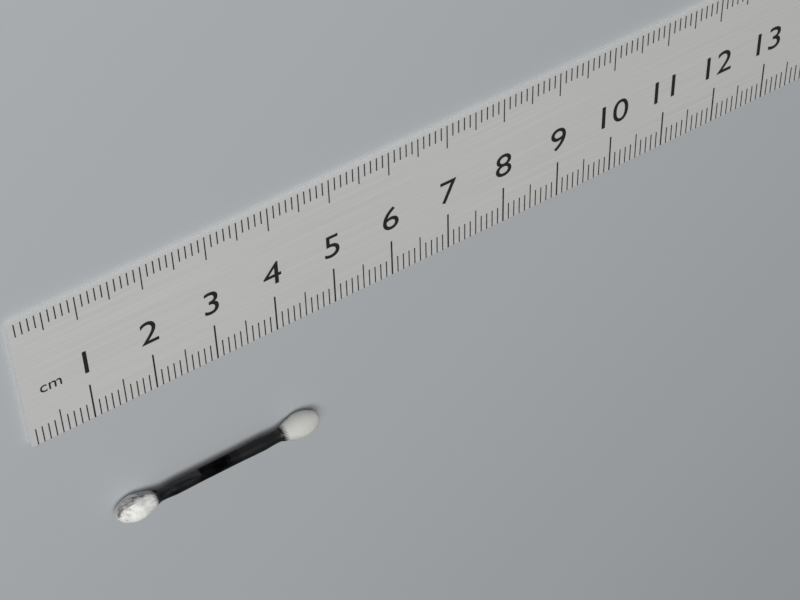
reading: 4.5 cm
